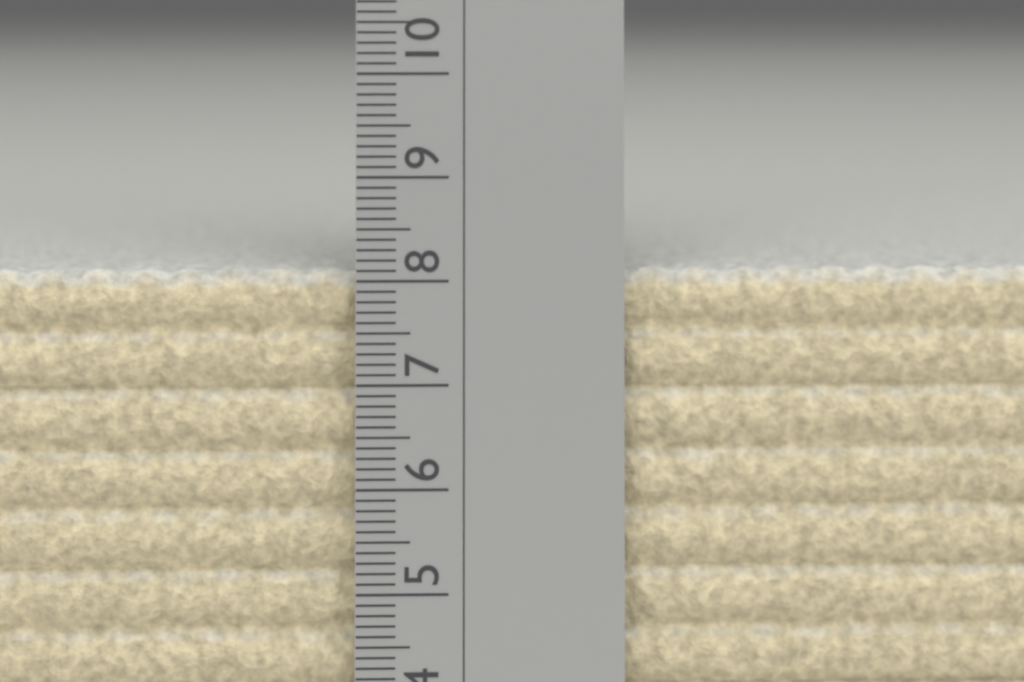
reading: 8.1 cm
